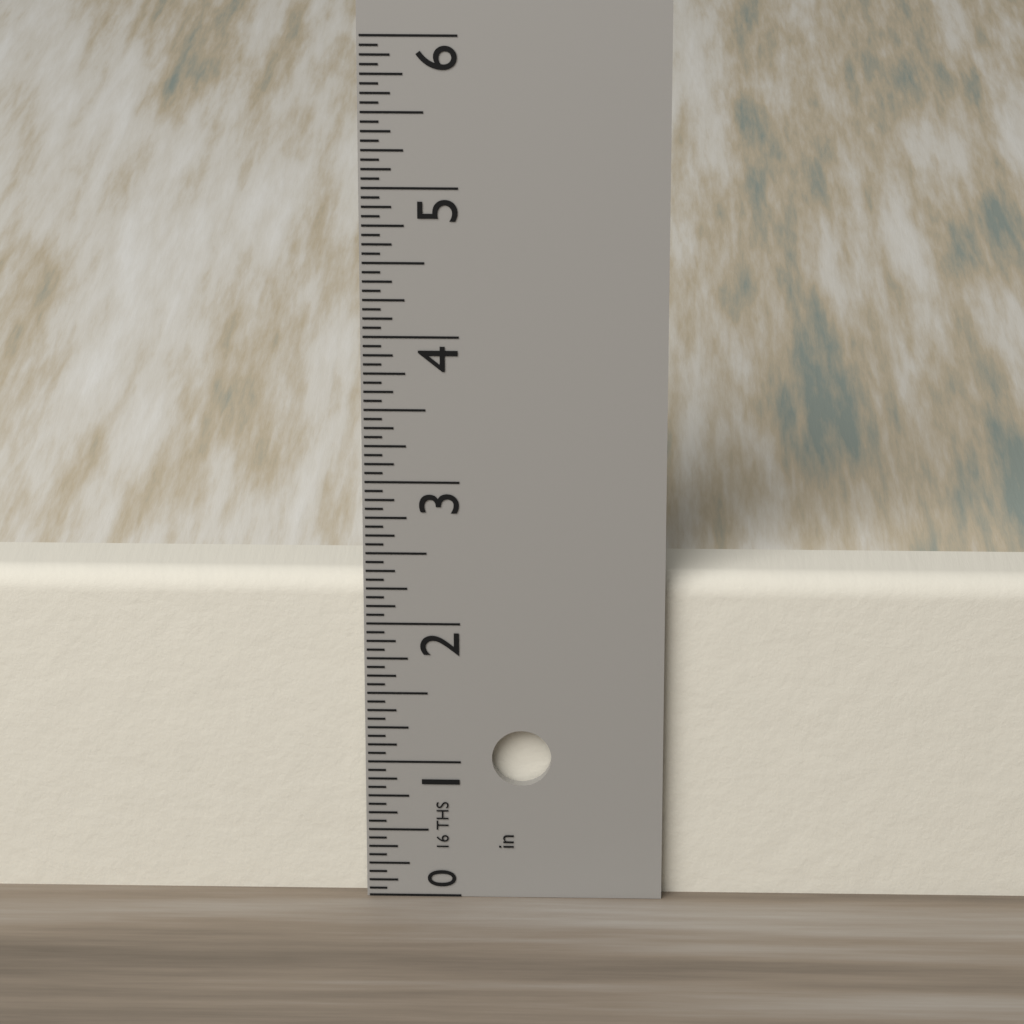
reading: 2.3125 in
